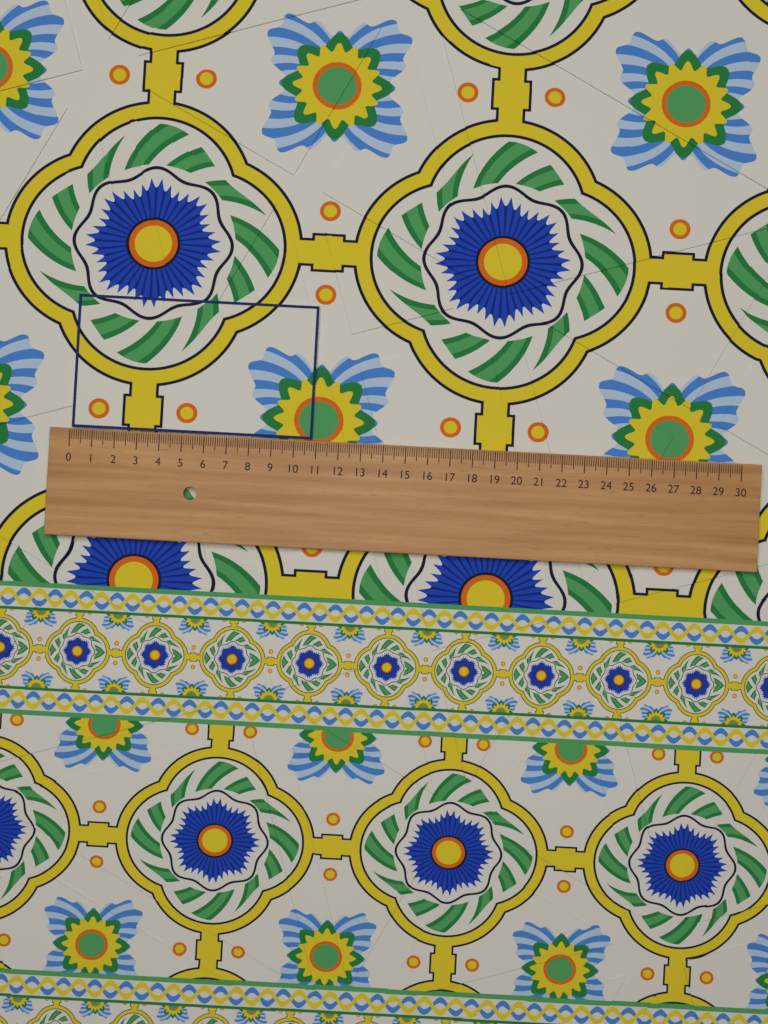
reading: 10.8 (no unit)
